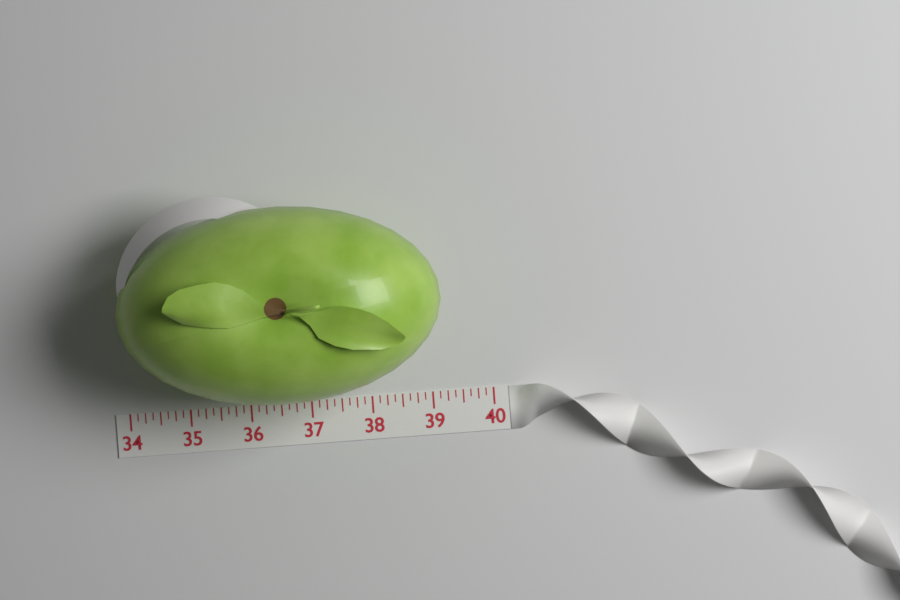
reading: 39.250 (no unit)
